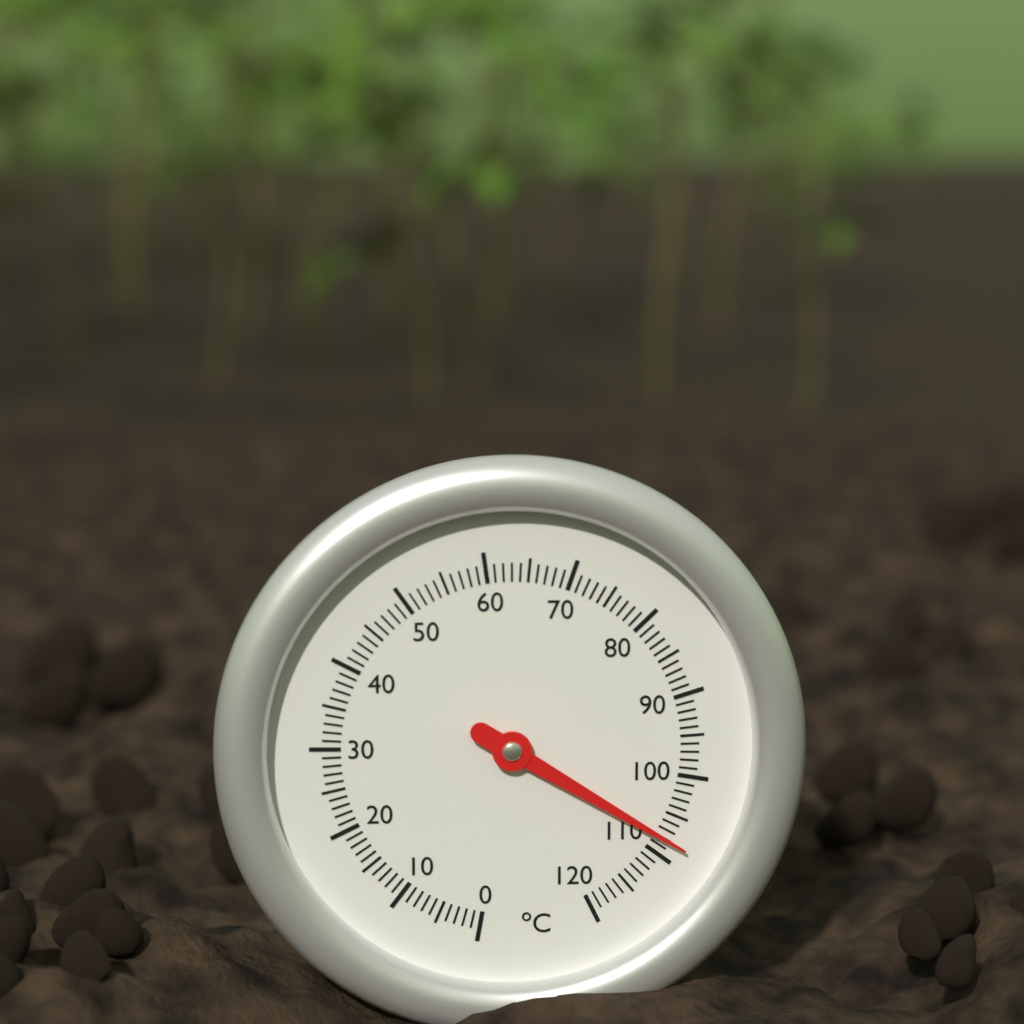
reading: 108 °C
